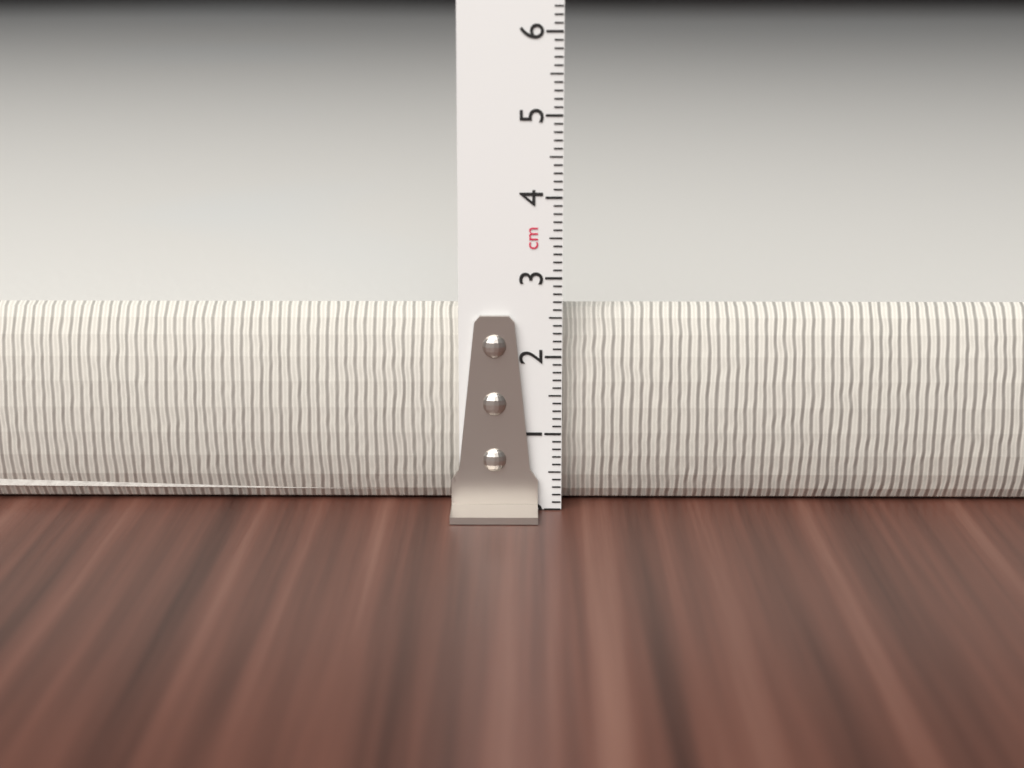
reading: 2.6 cm
